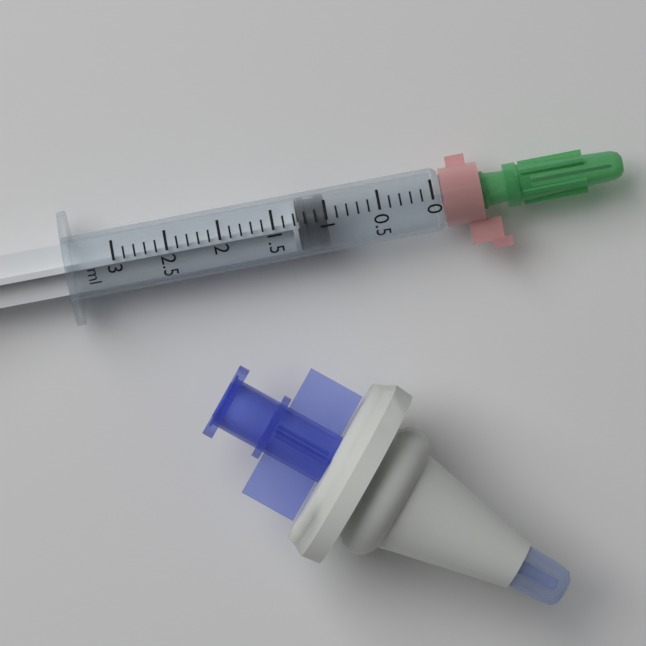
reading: 1.0 ml
